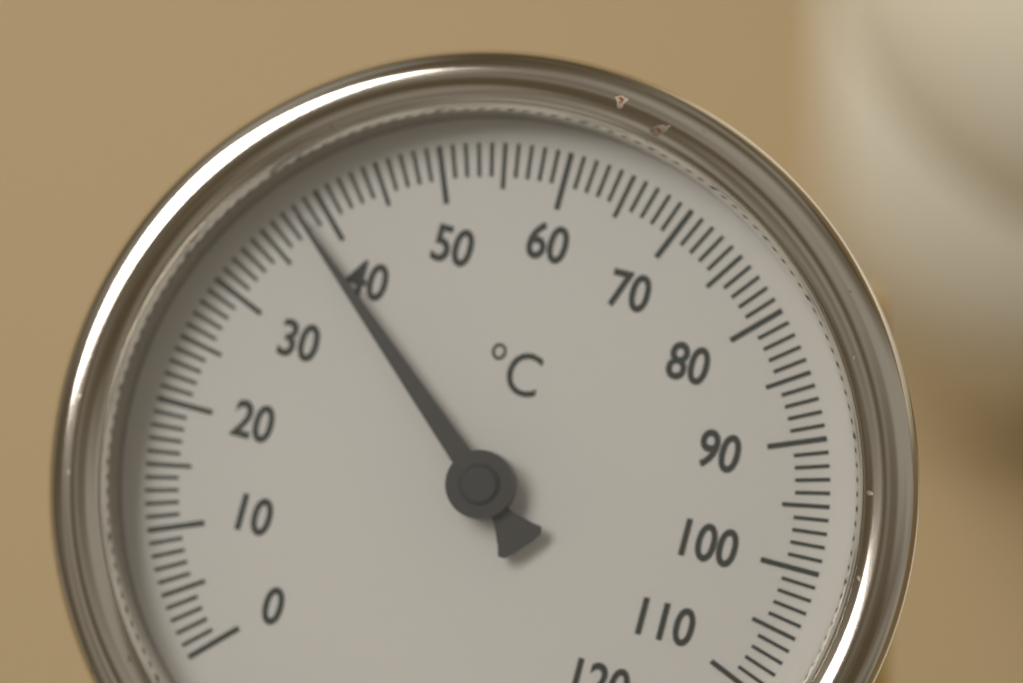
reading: 38 °C
